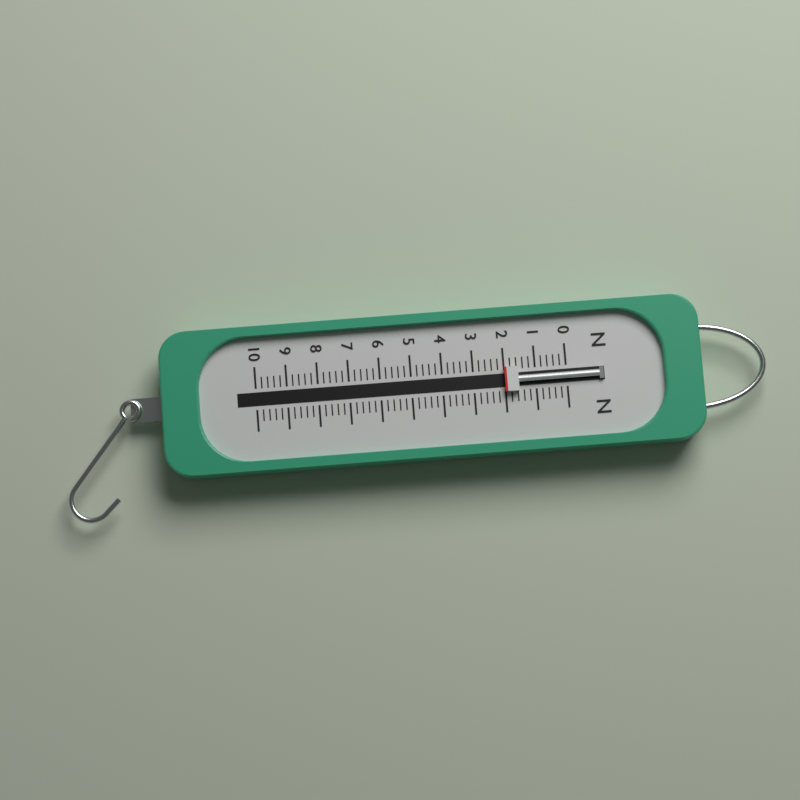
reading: 2.0 N
